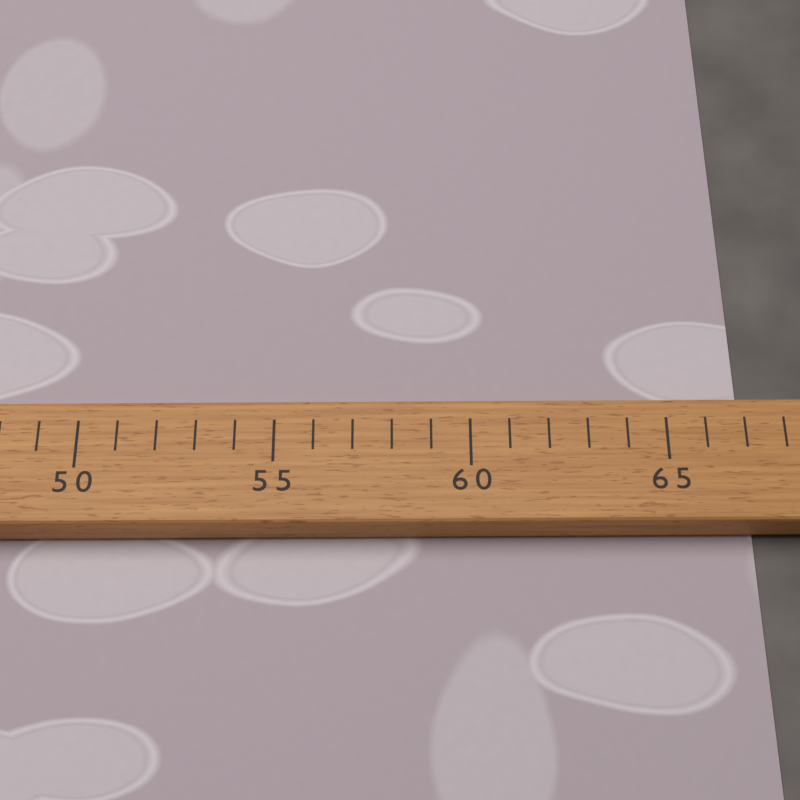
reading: 67 (no unit)
